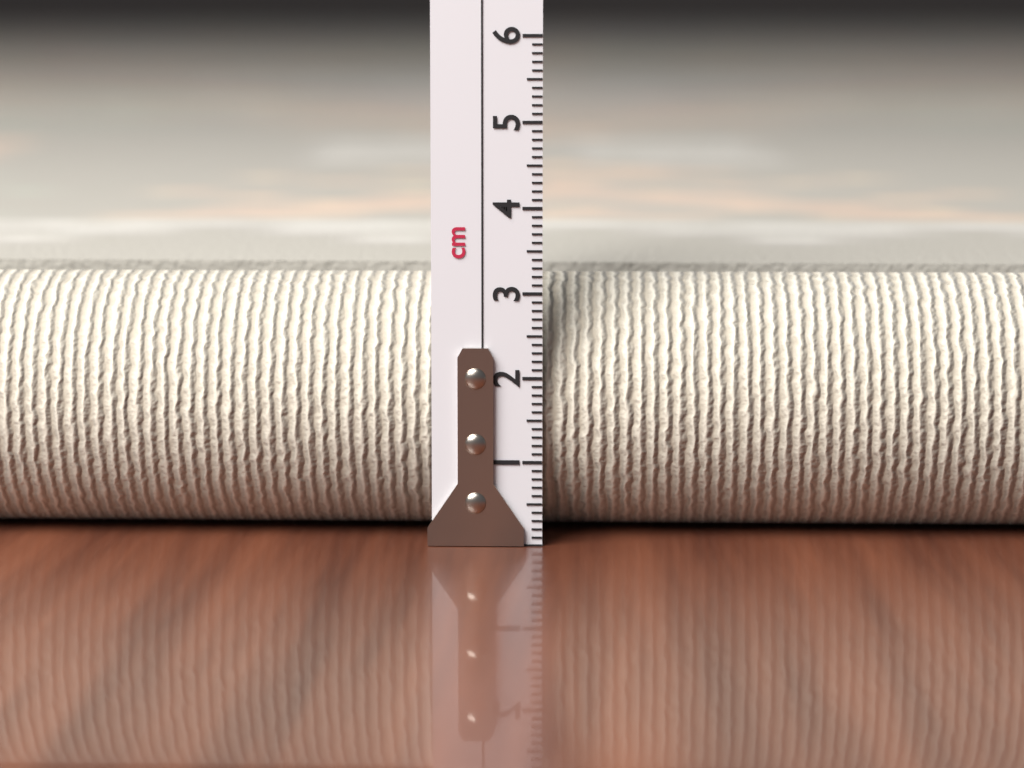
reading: 3.1 cm
